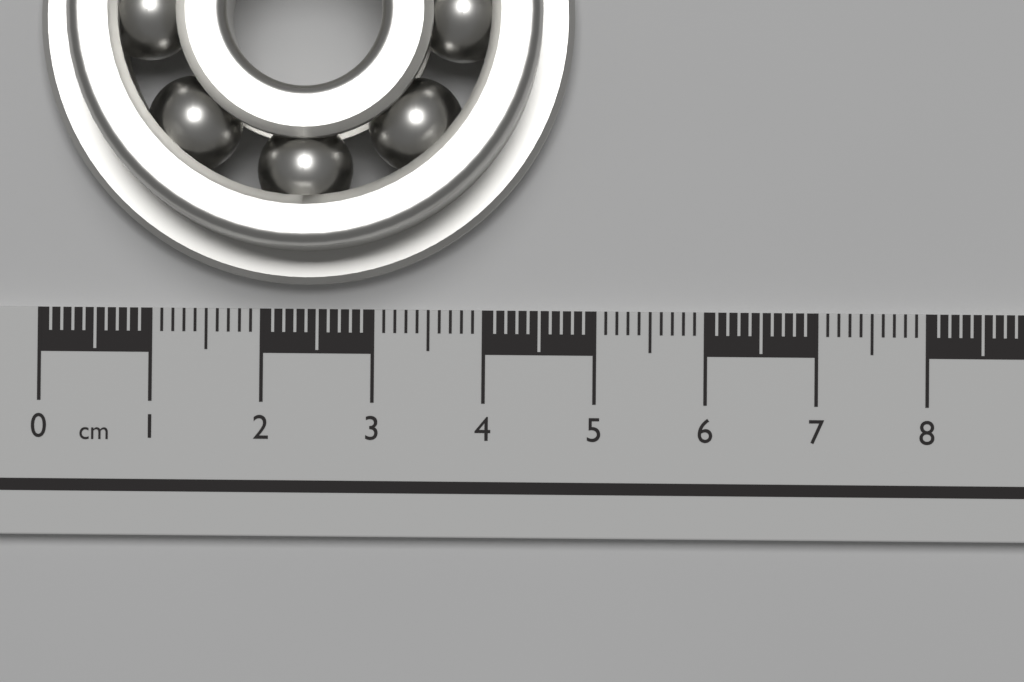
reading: 4.8 cm
